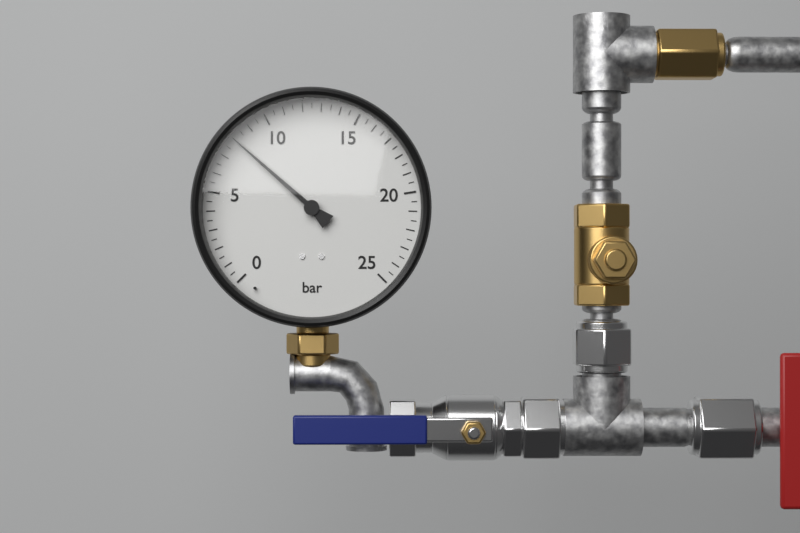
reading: 8.0 bar
